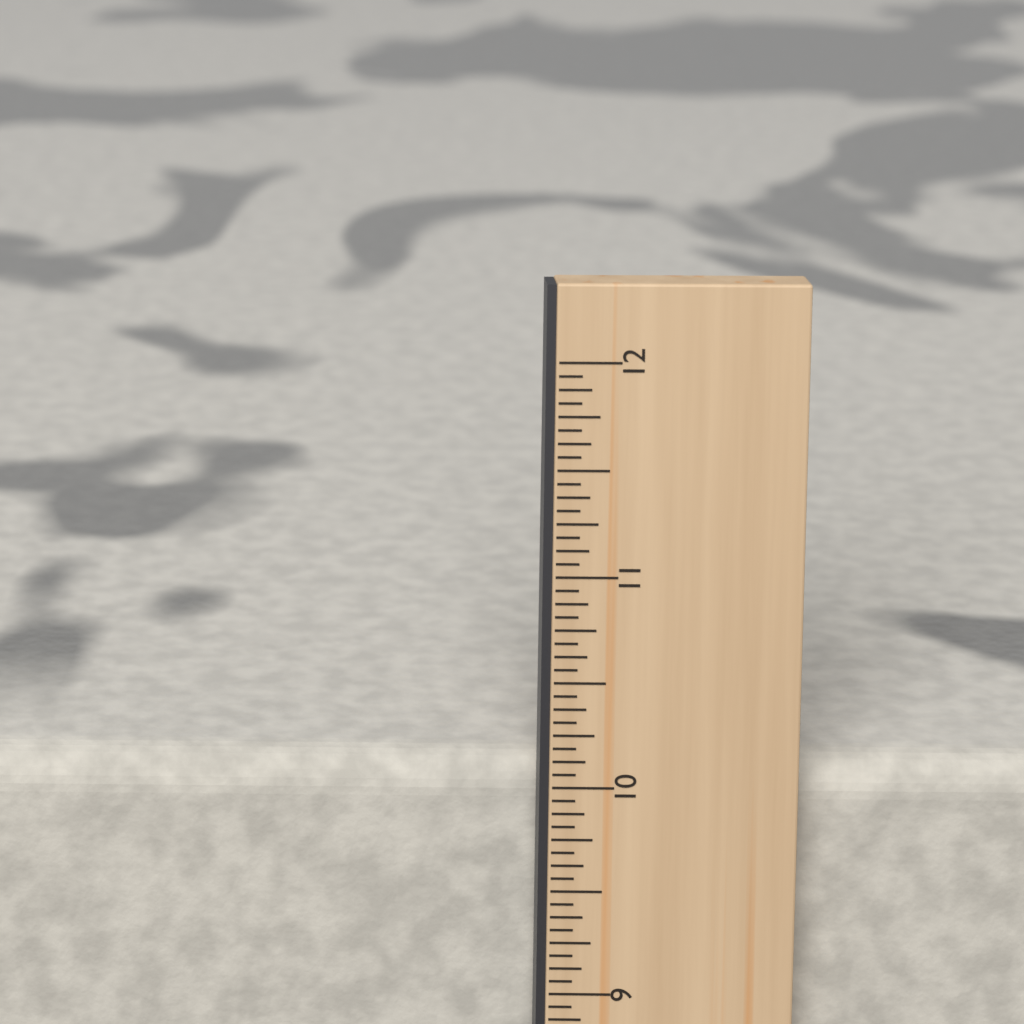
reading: 10.0625 in
